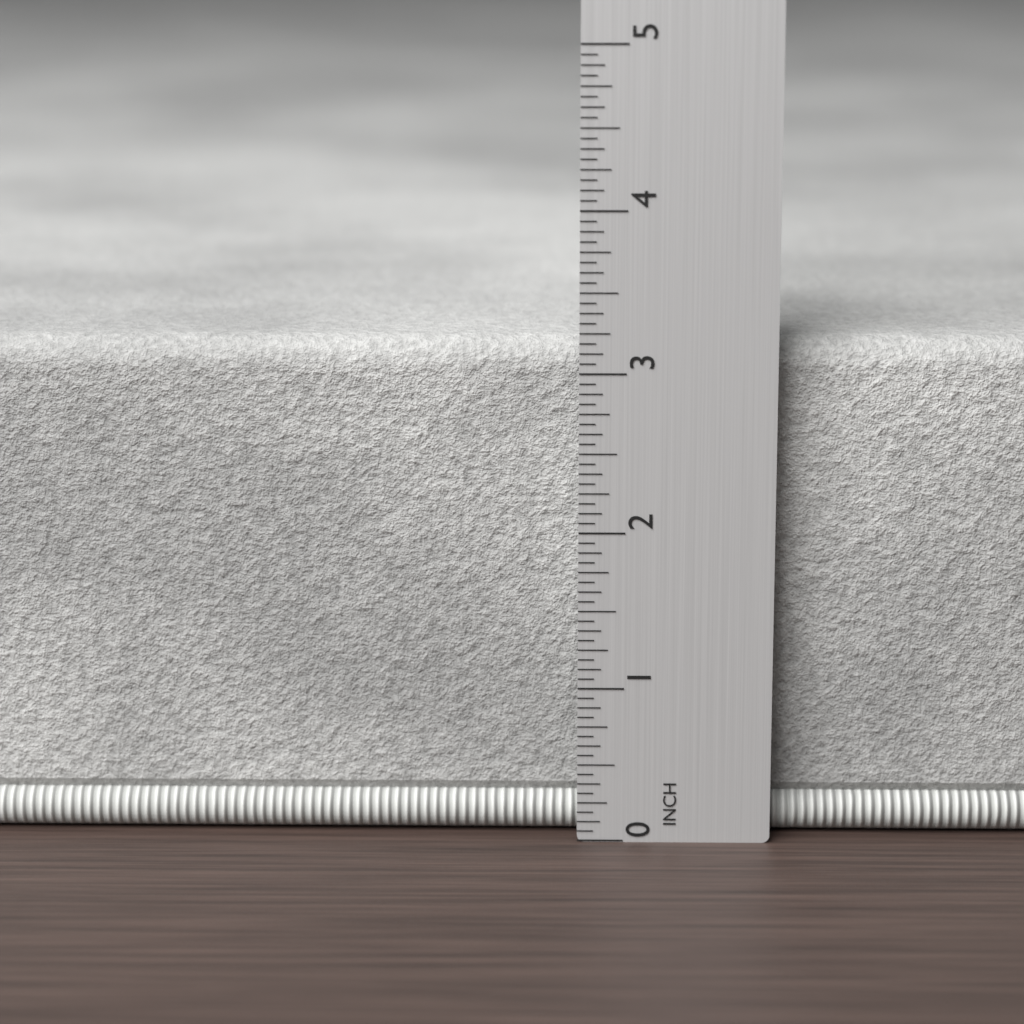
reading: 3.1875 in
